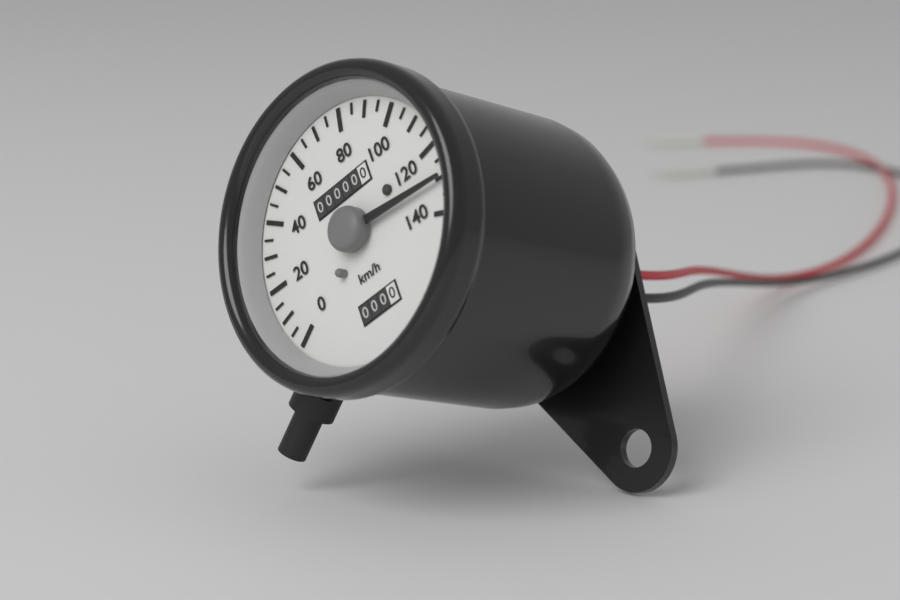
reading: 130 km/h
